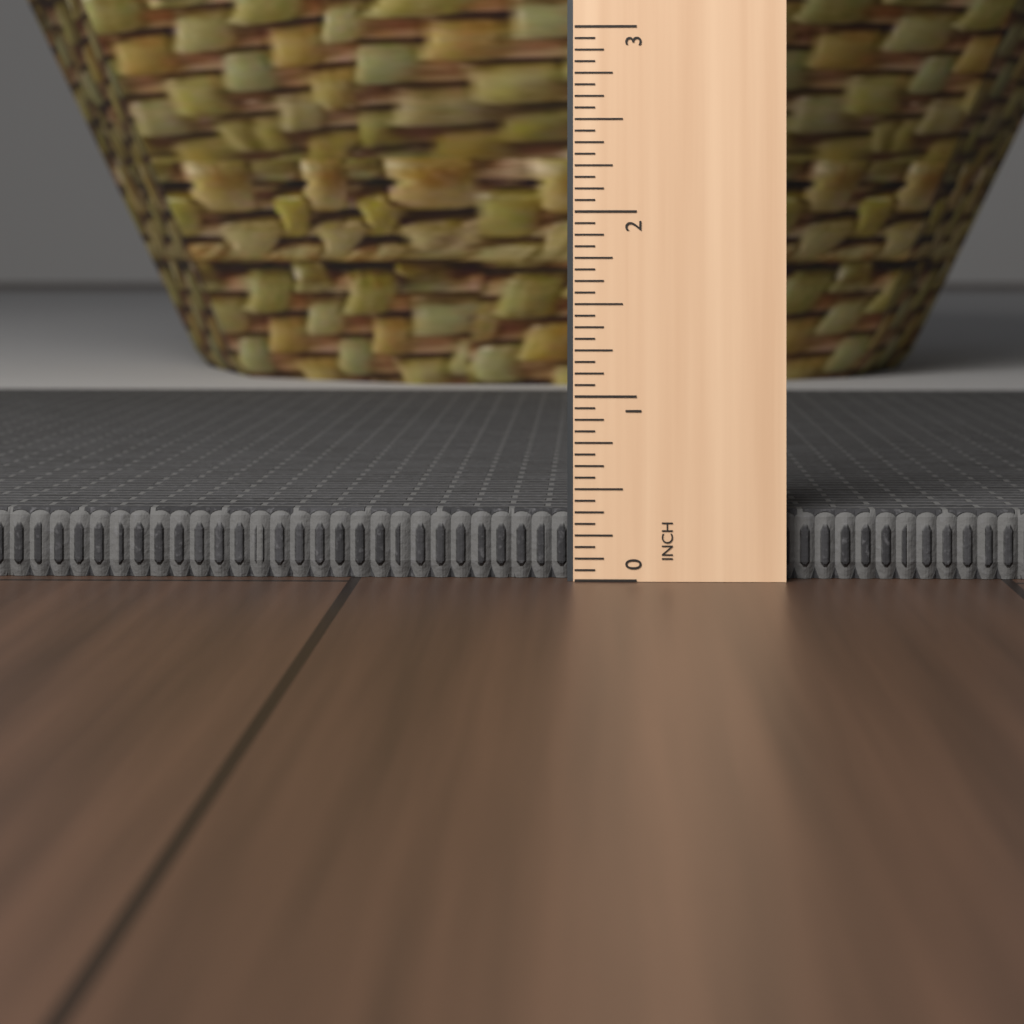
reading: 0.3750 in
